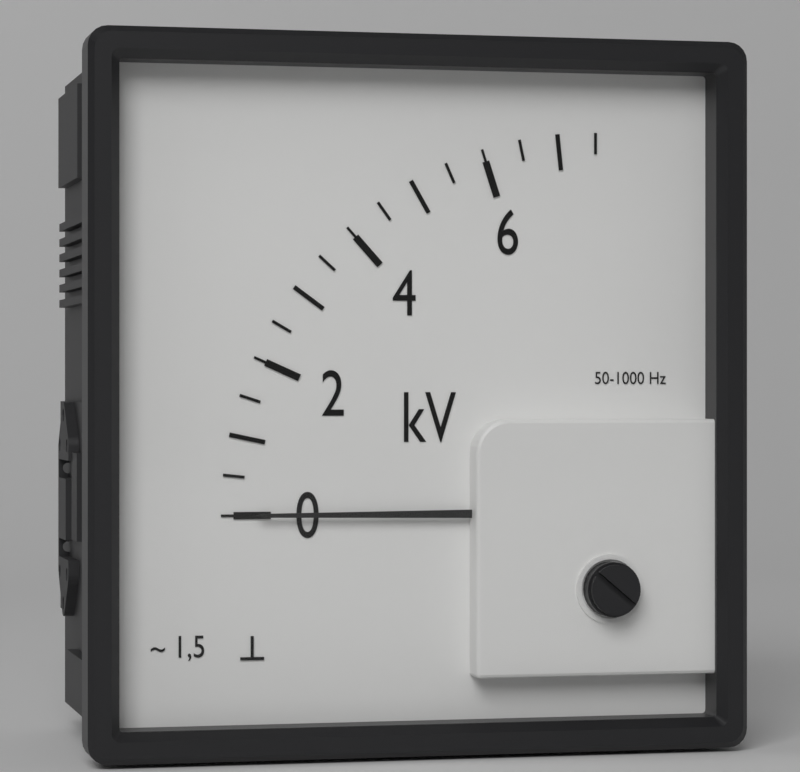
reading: 0.0 kV
